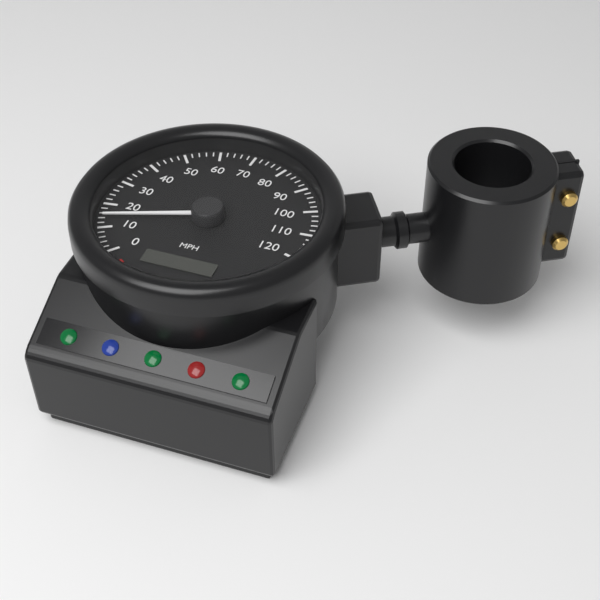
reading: 14 mph
